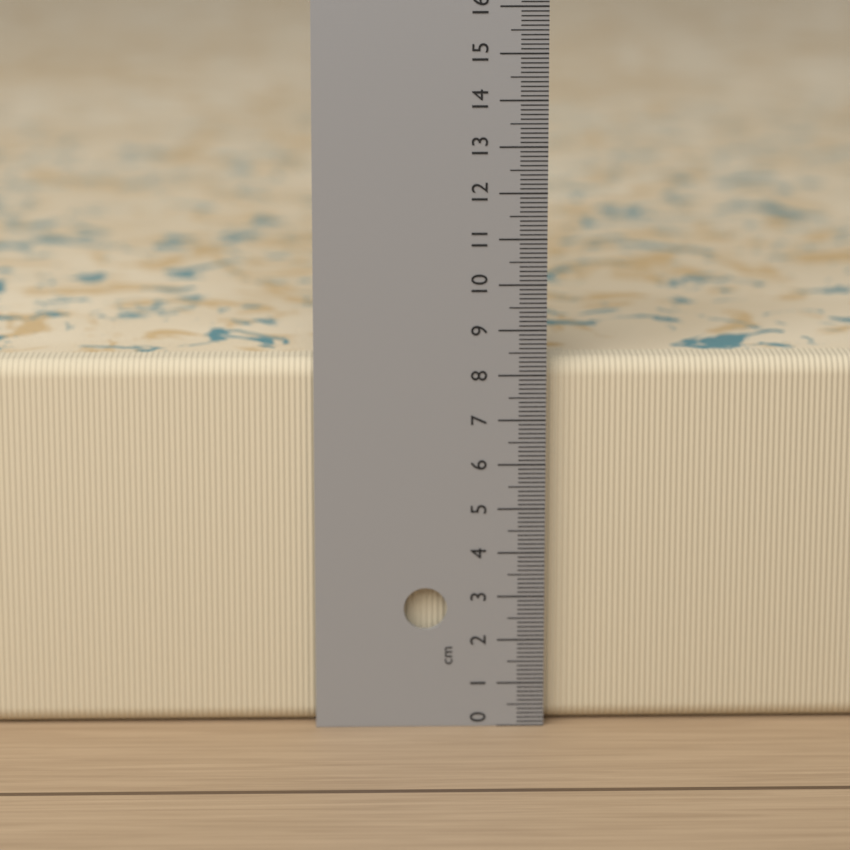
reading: 8.3 cm
